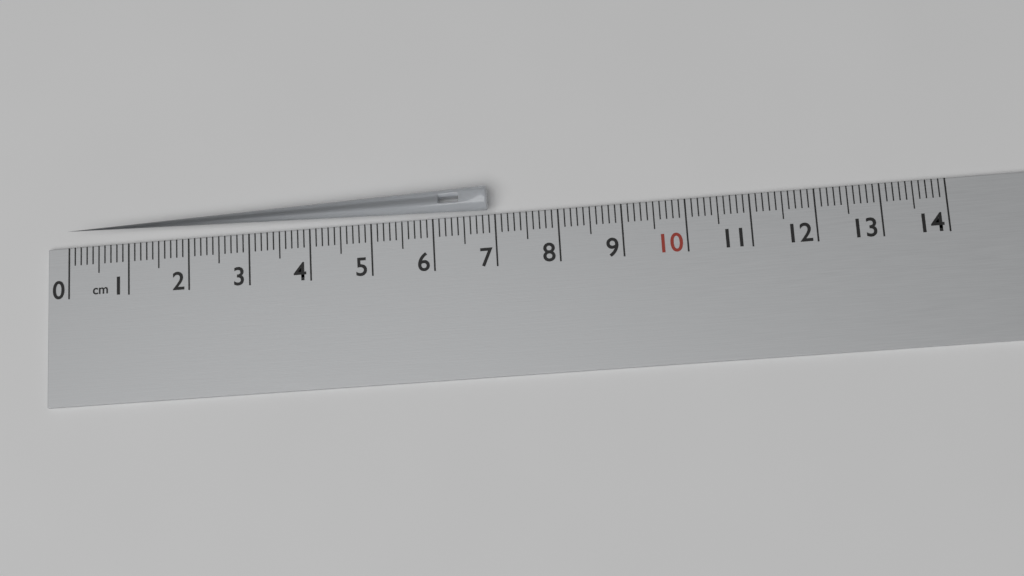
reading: 6.9 cm
